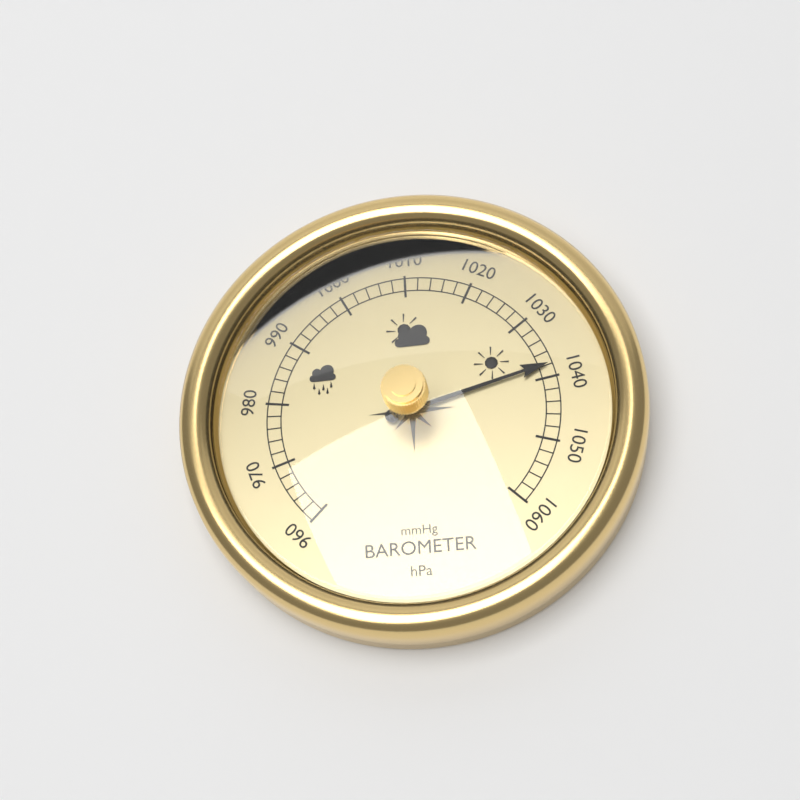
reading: 1038 hPa
